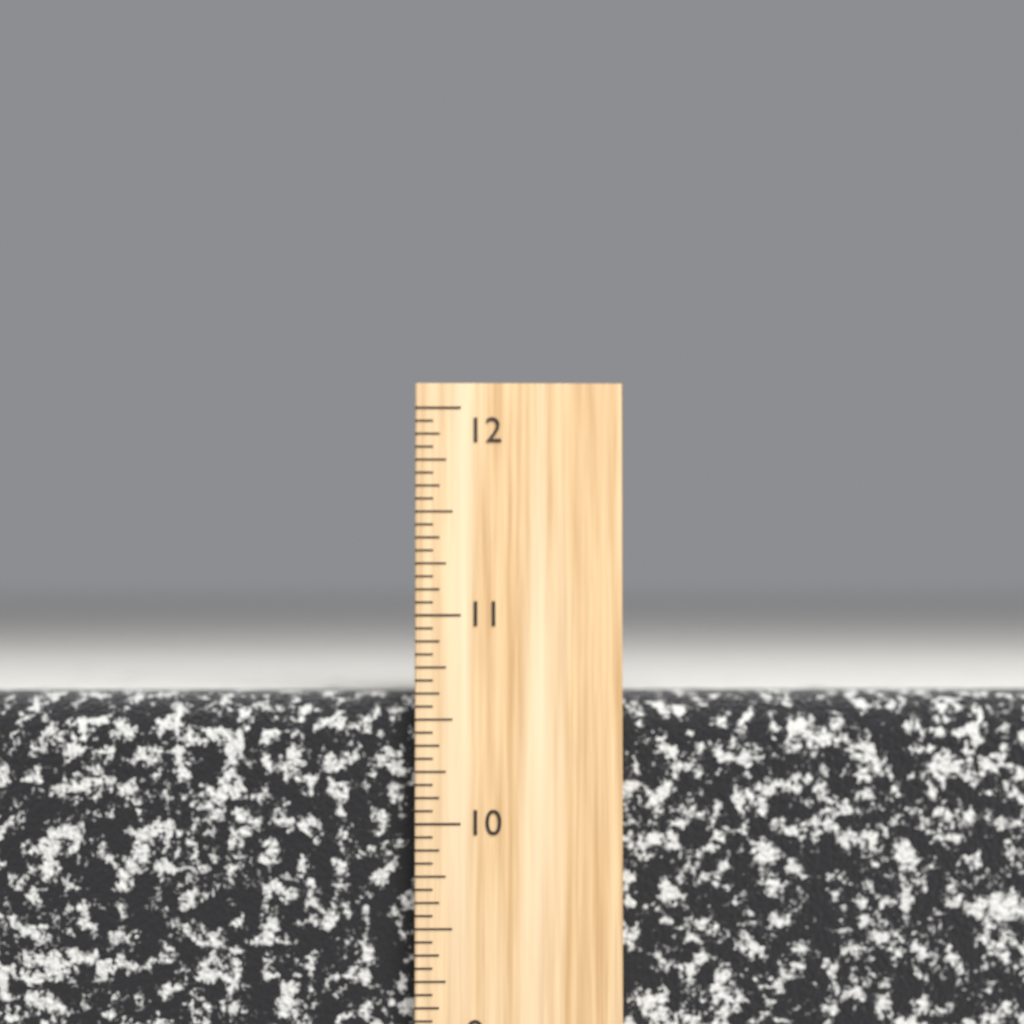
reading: 10.6250 inch
